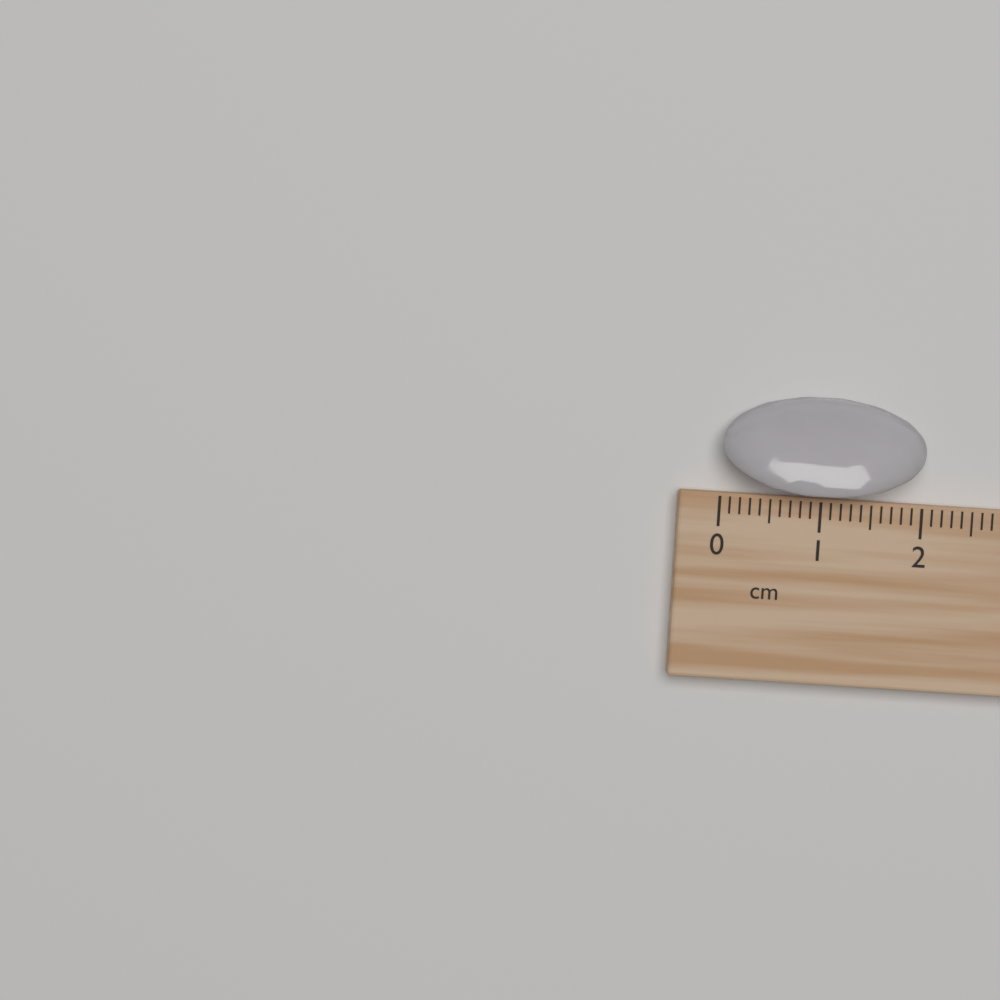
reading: 2.0 cm
